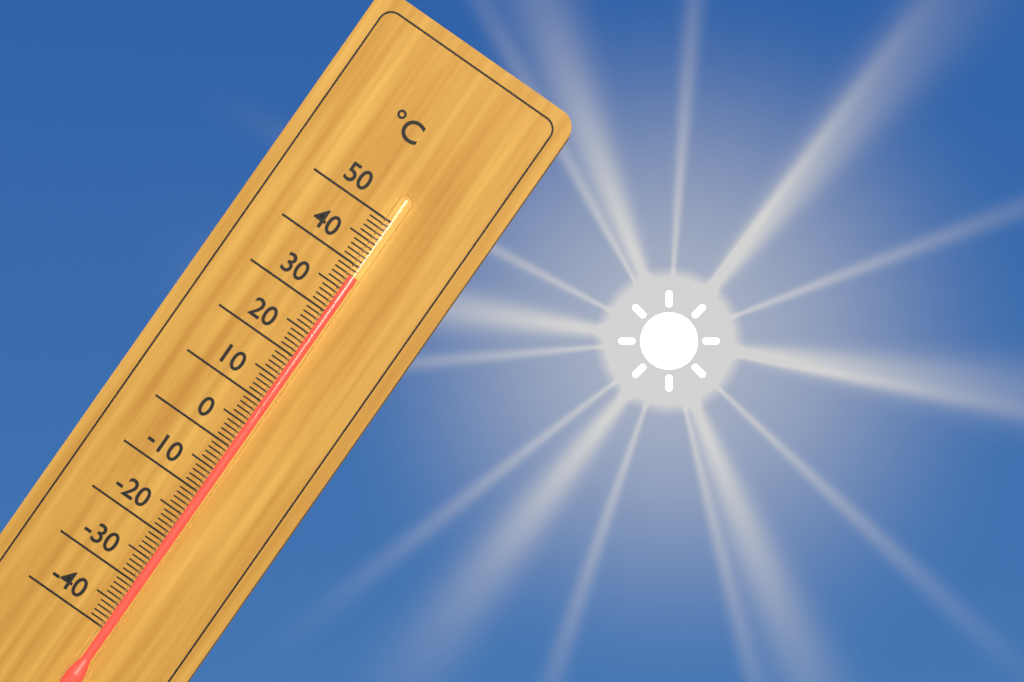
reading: 38 °C
